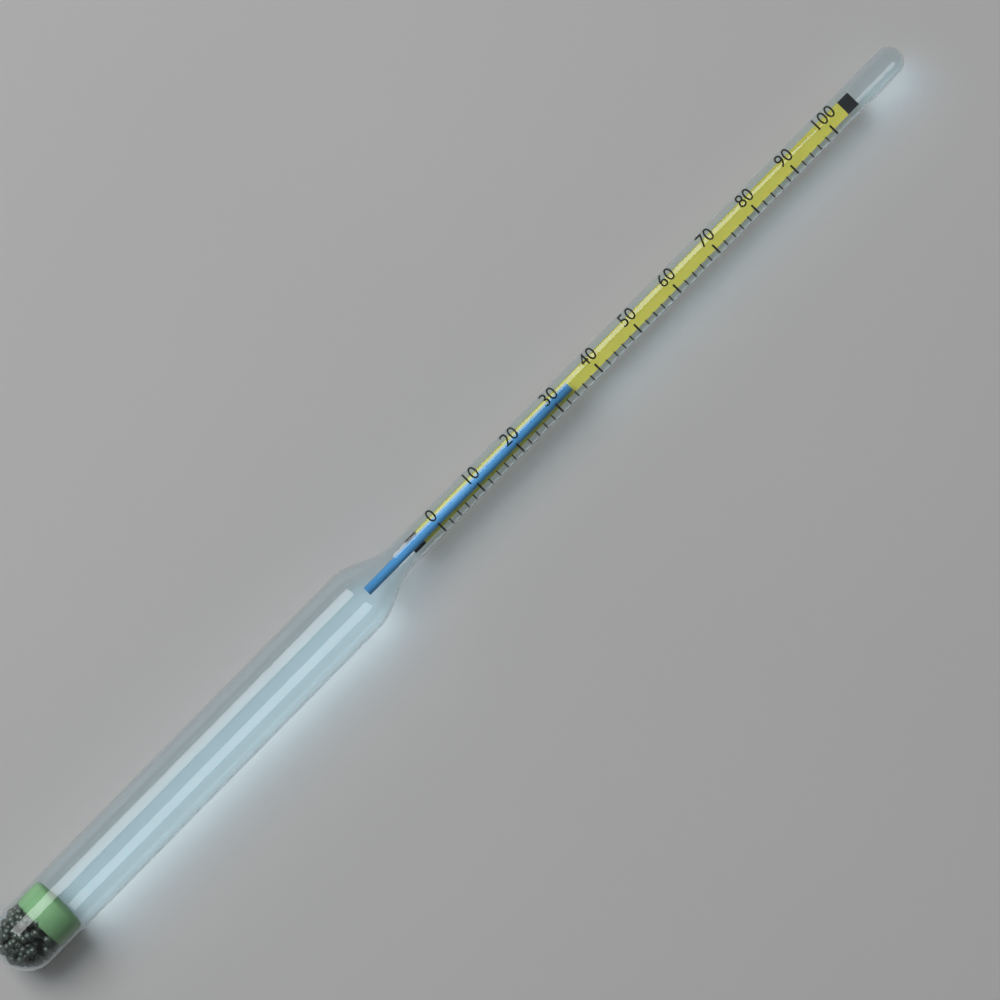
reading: 34 (no unit)
